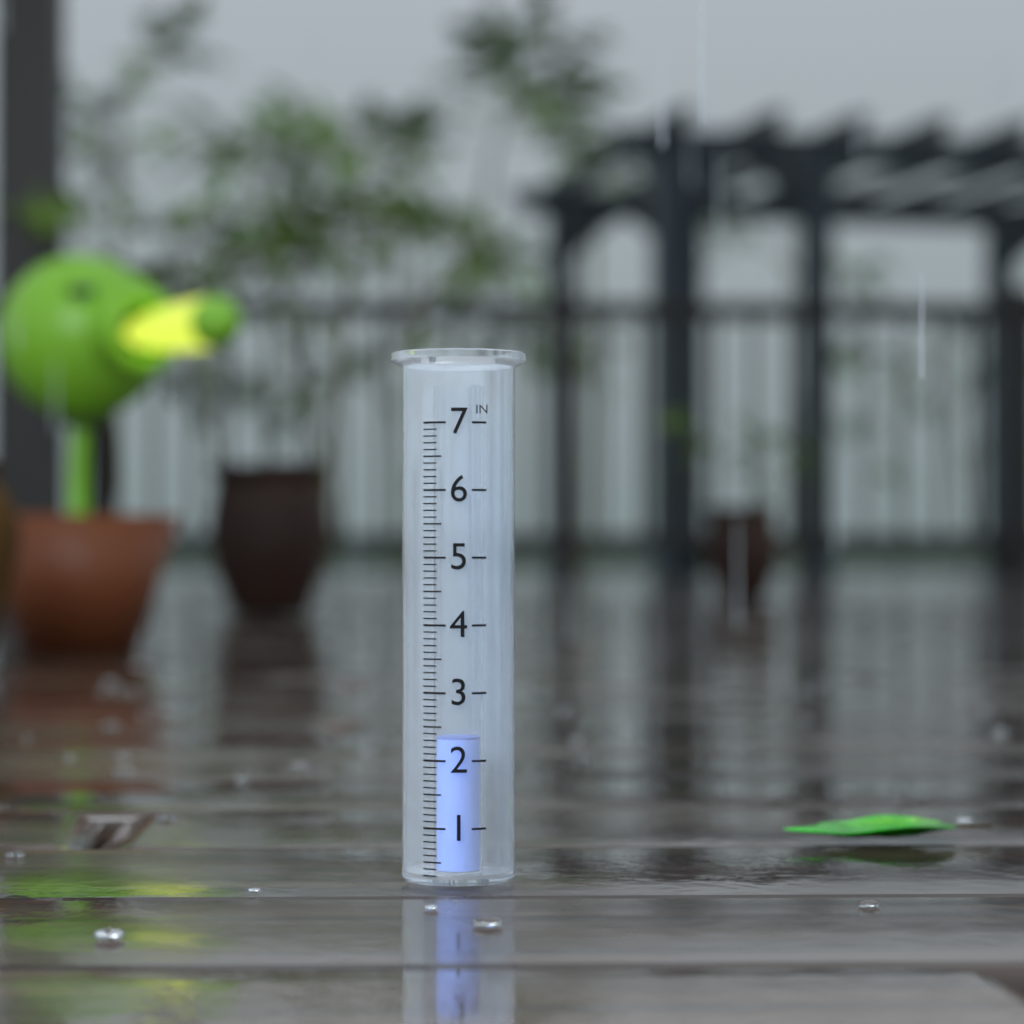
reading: 2.3 in
